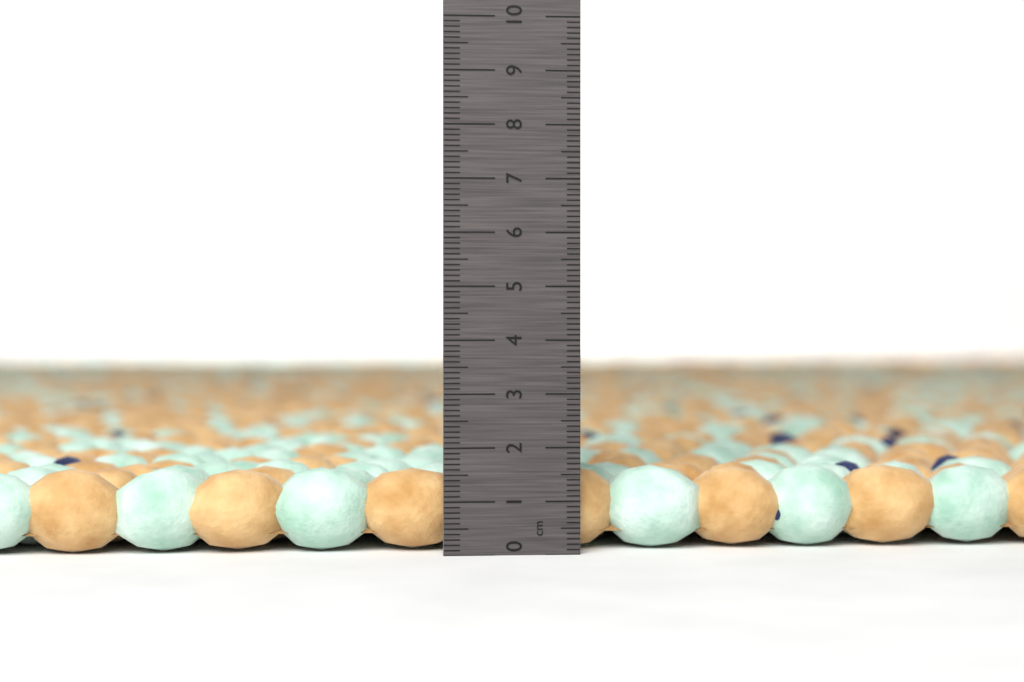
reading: 1.6 cm
